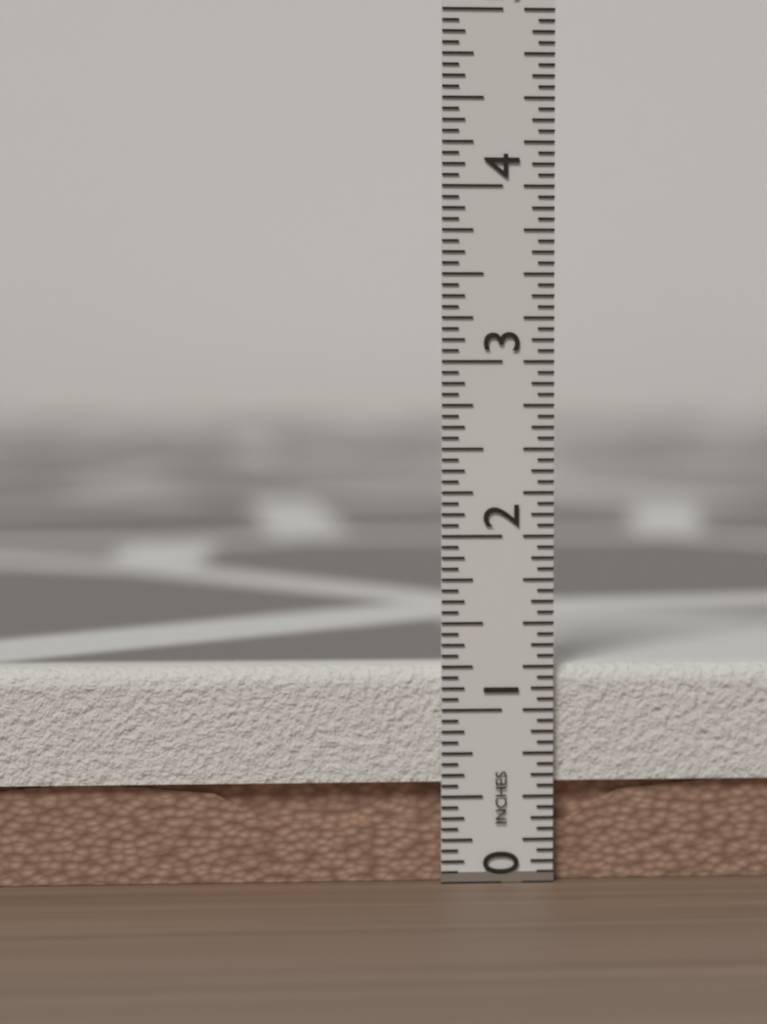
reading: 1.2500 in
